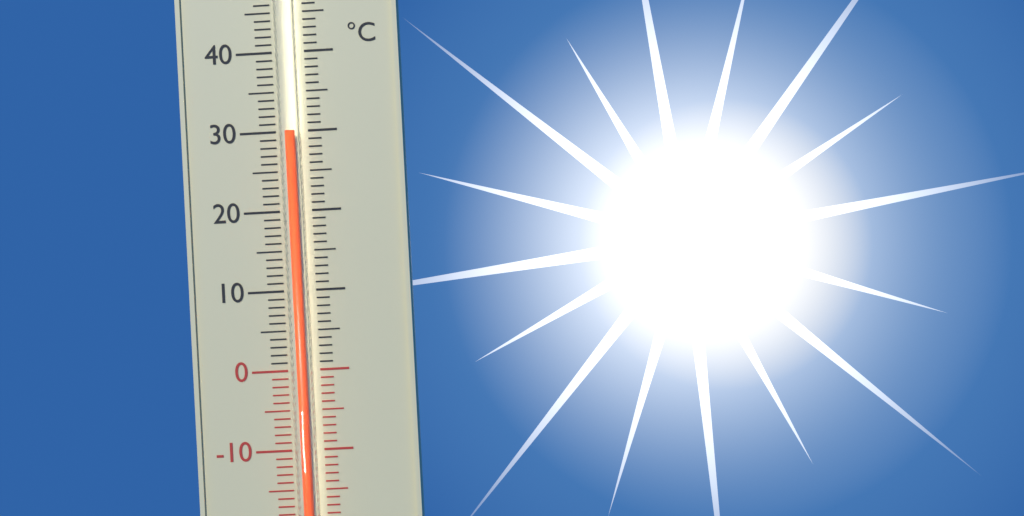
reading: 30 °C
